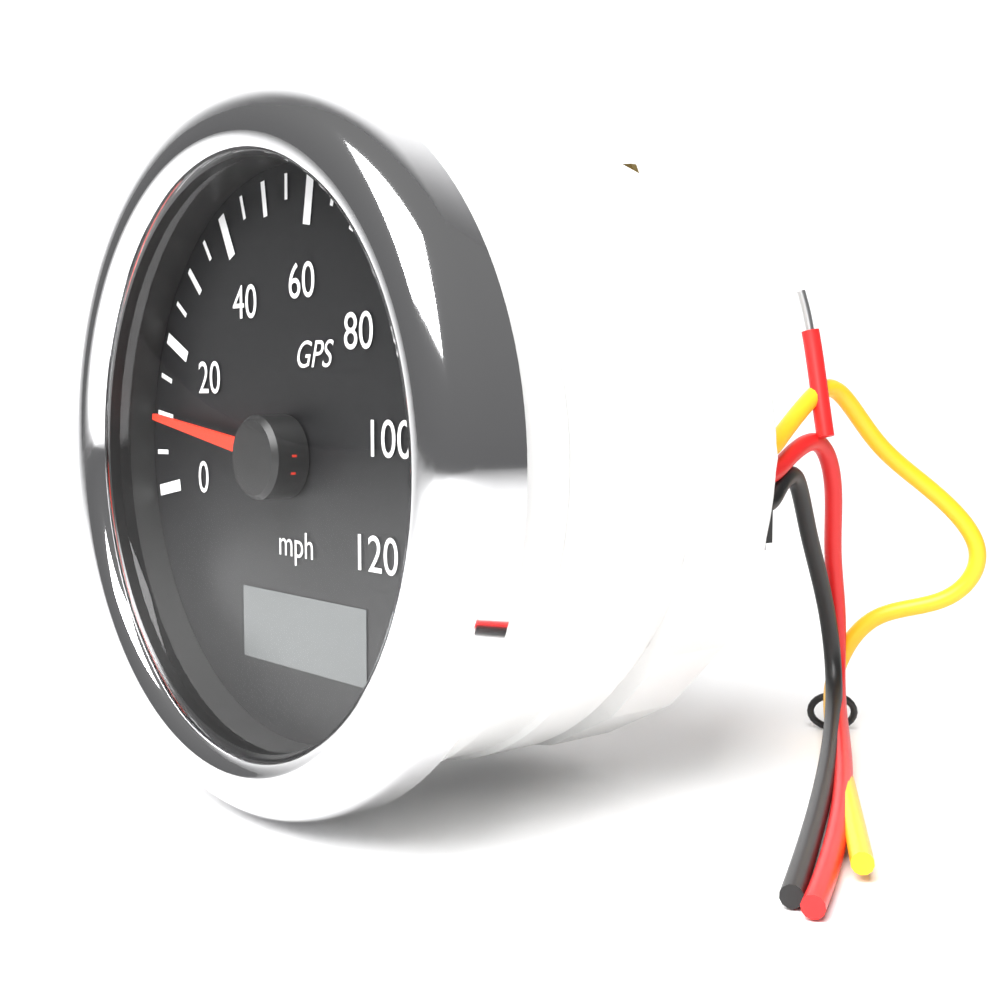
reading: 10 mph
